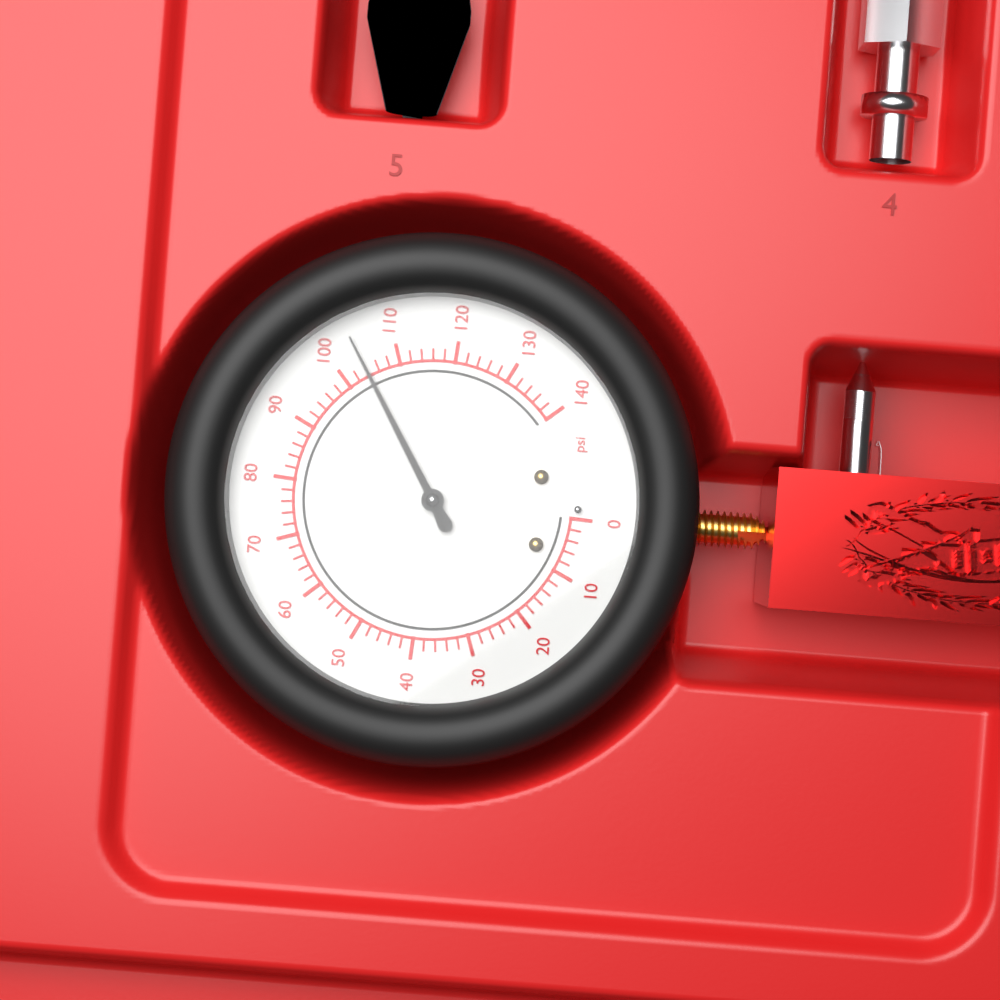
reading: 104 psi
